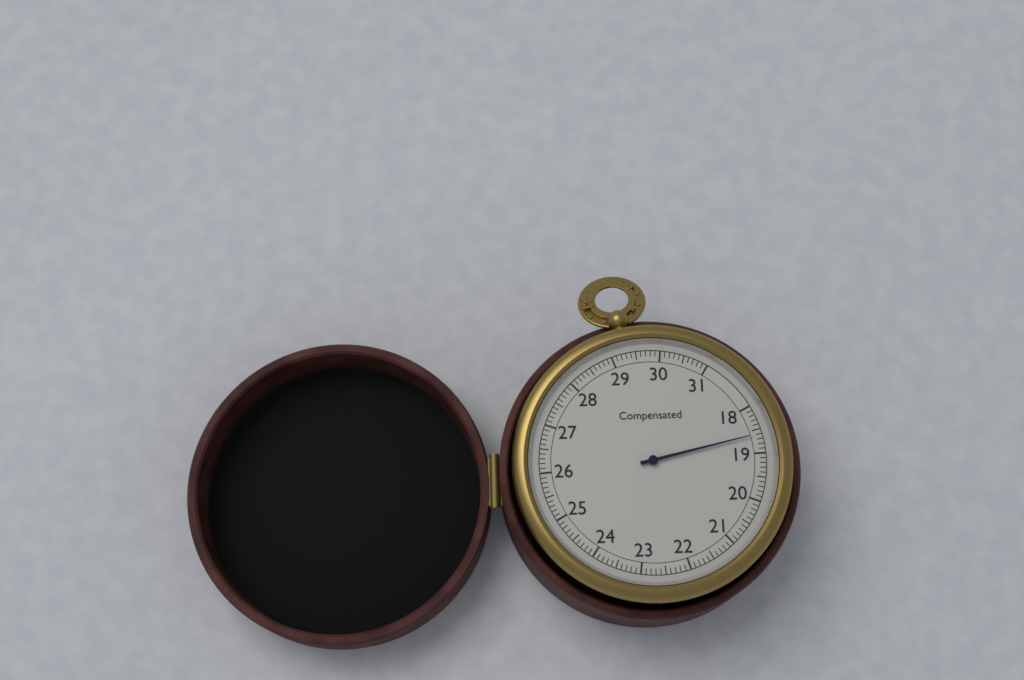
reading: 18.6 (no unit)
